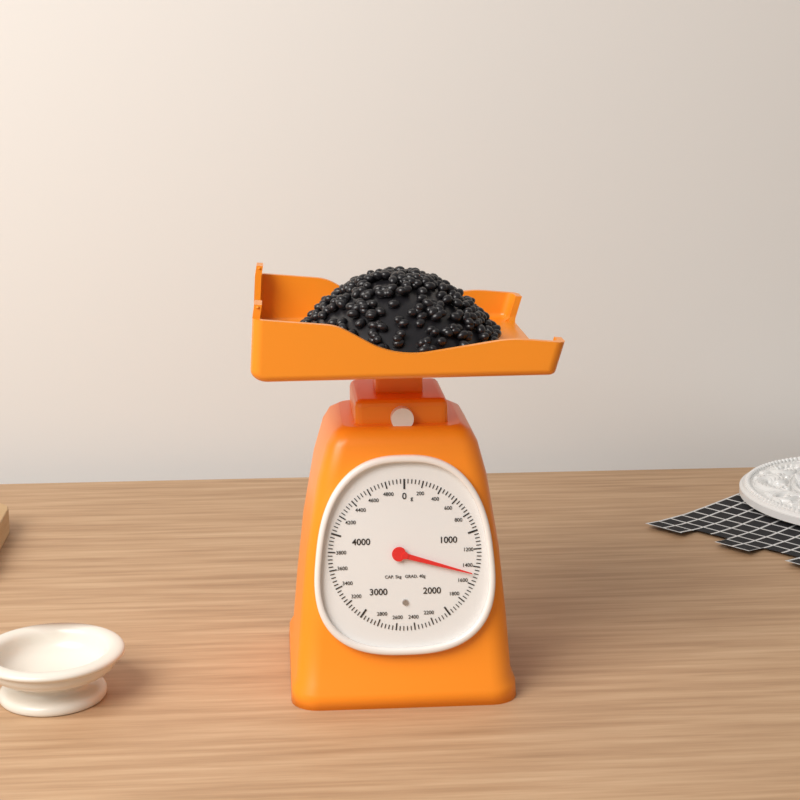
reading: 1480 g
